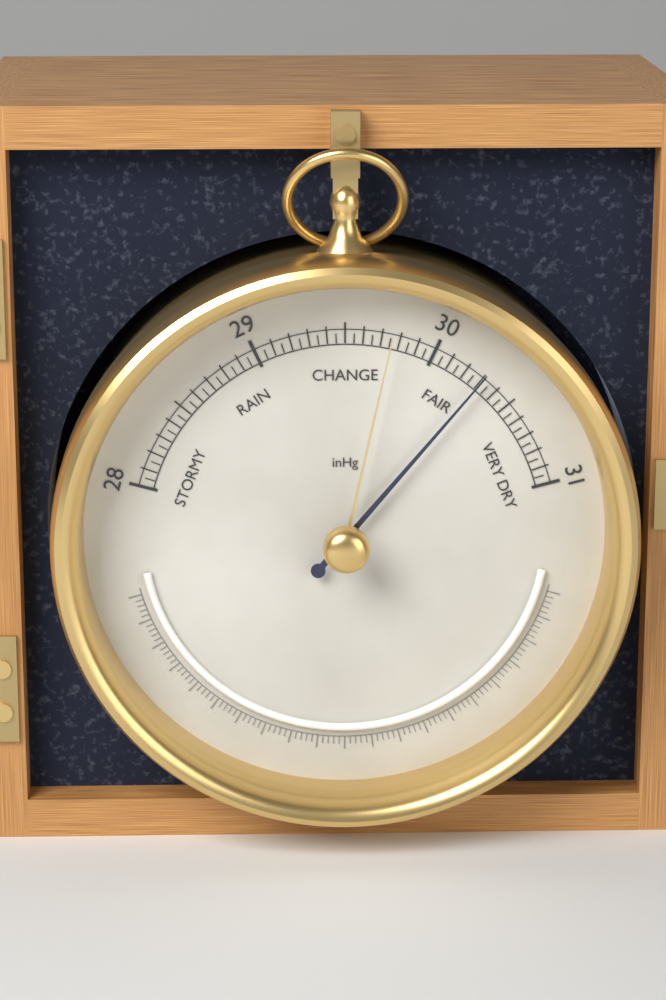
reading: 30.30 inHg
